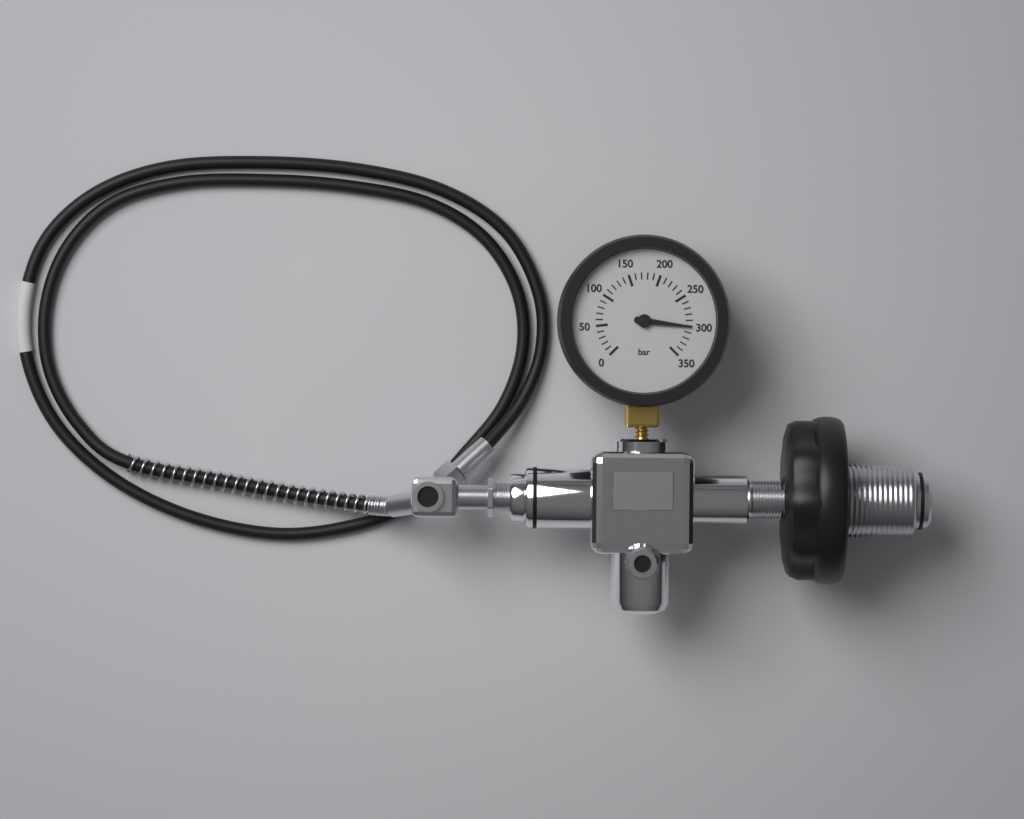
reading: 300 bar
